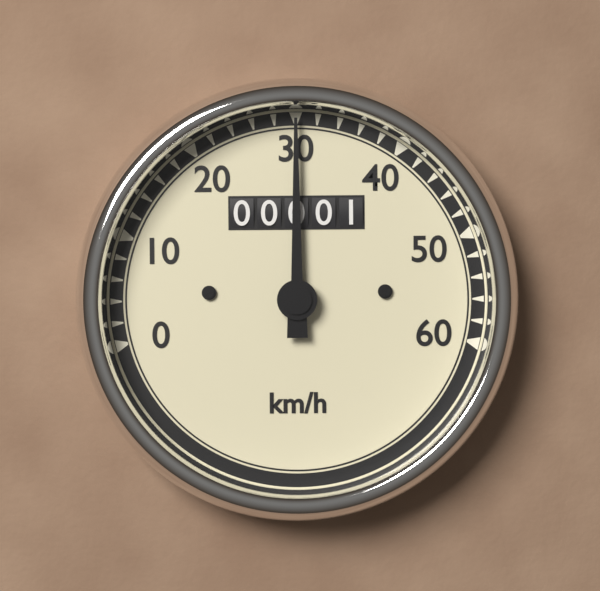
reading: 30 km/h
